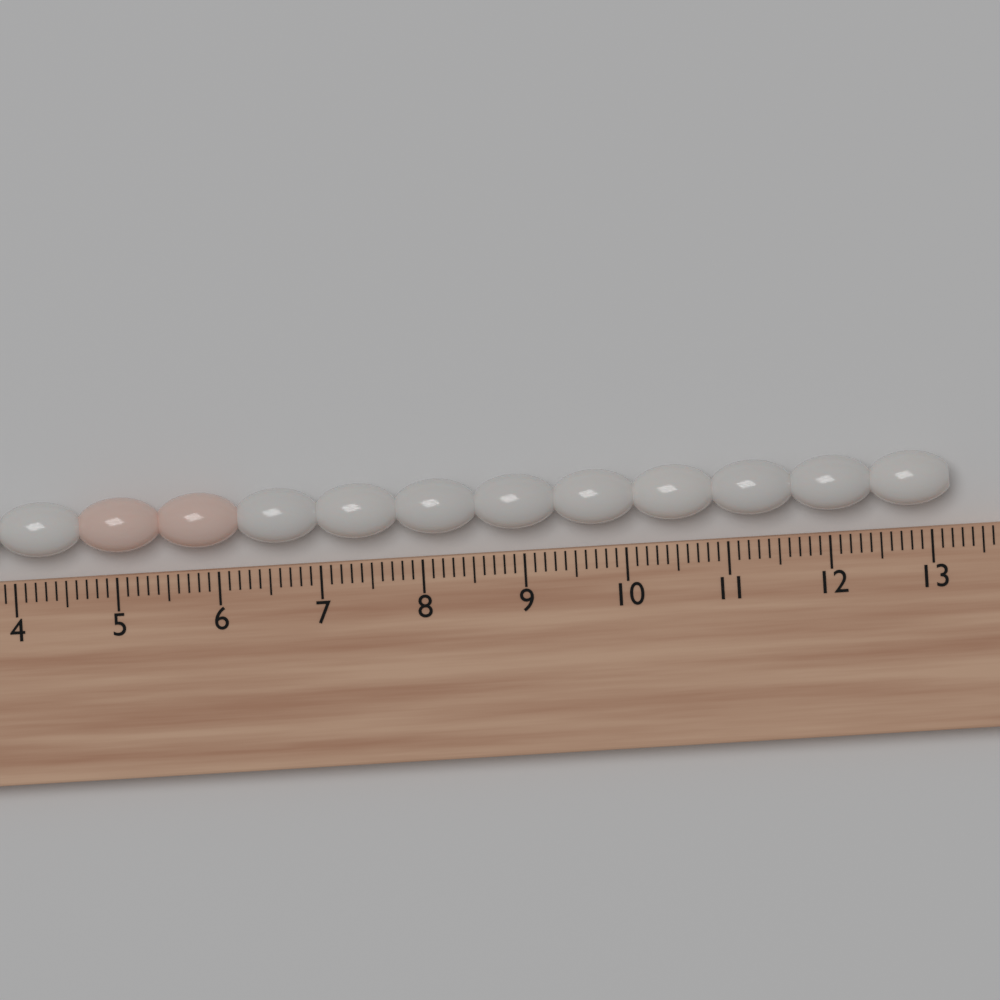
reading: 13.2 cm
